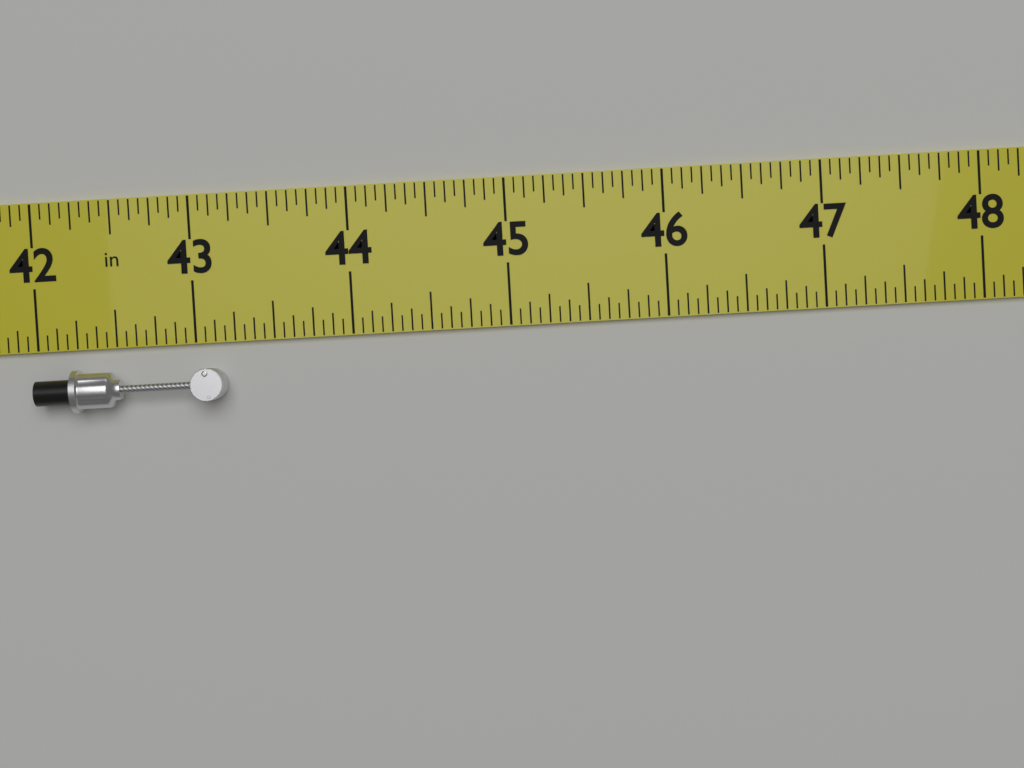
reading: 43.1875 in
